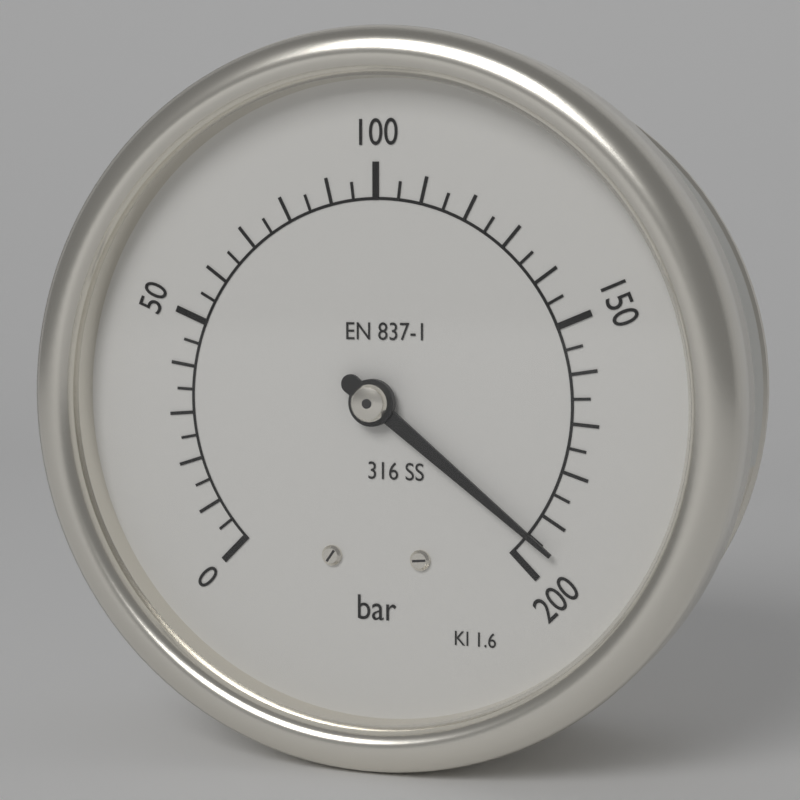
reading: 195 bar
